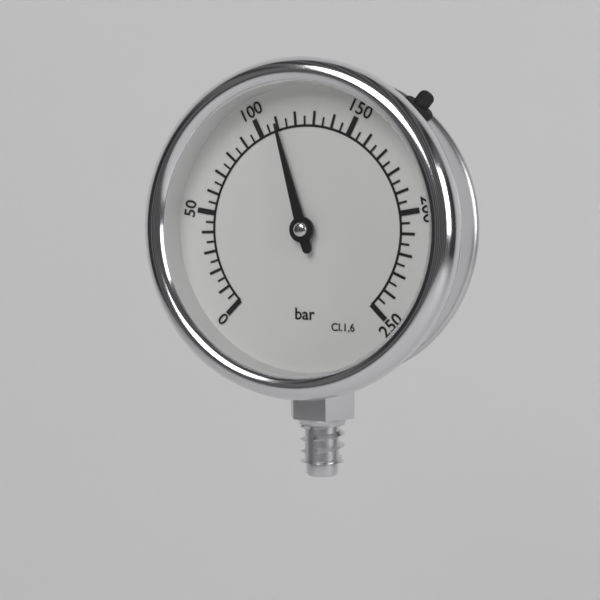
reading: 110 bar
